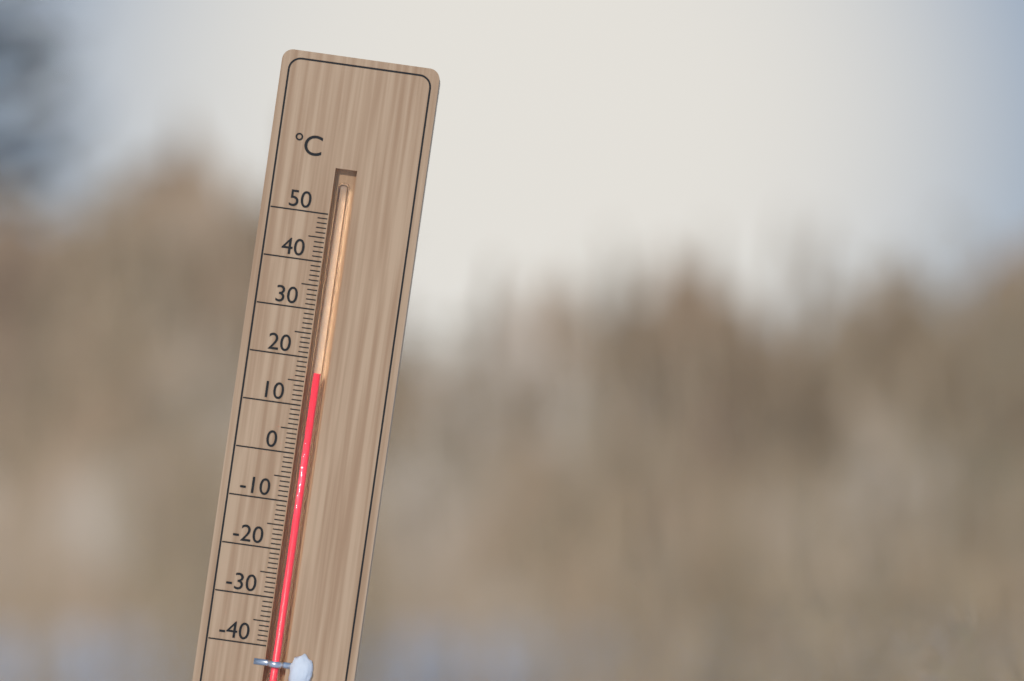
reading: 17 °C
